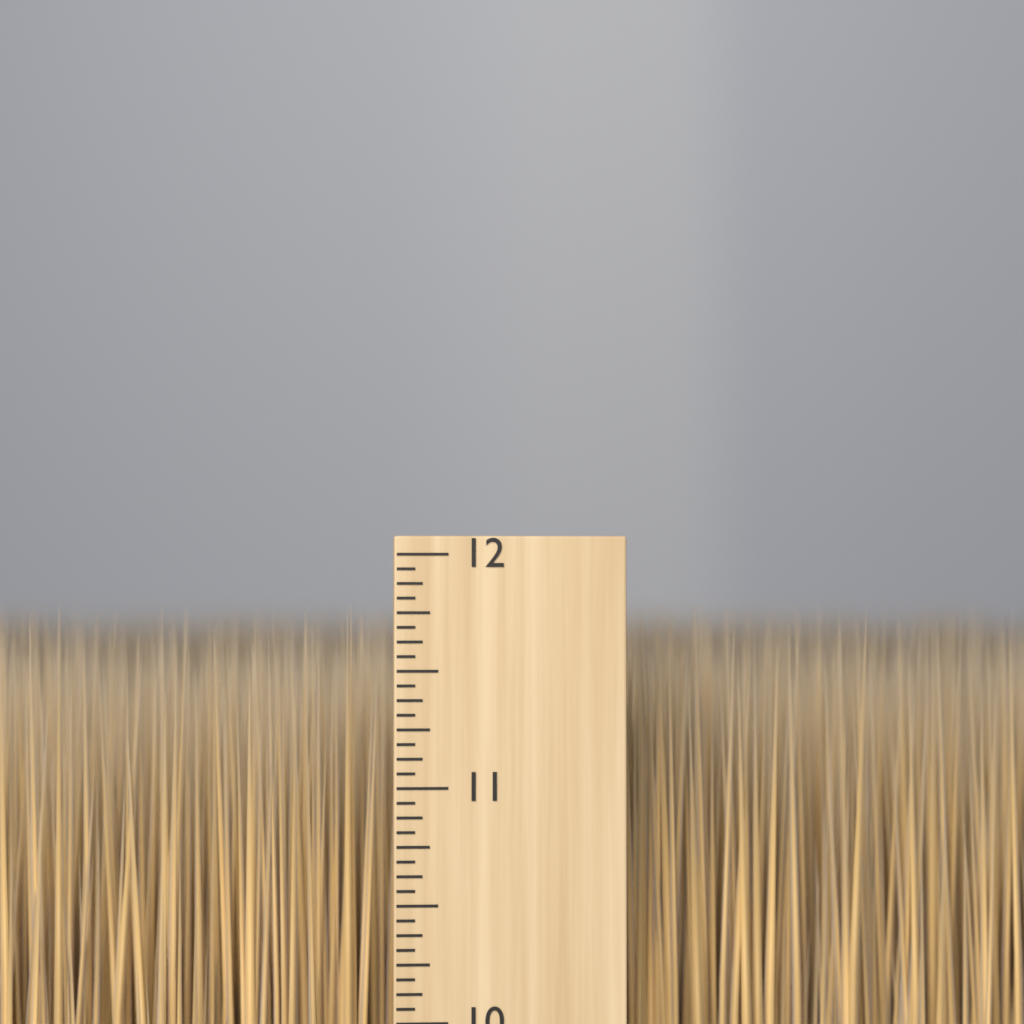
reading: 11.8125 inch
